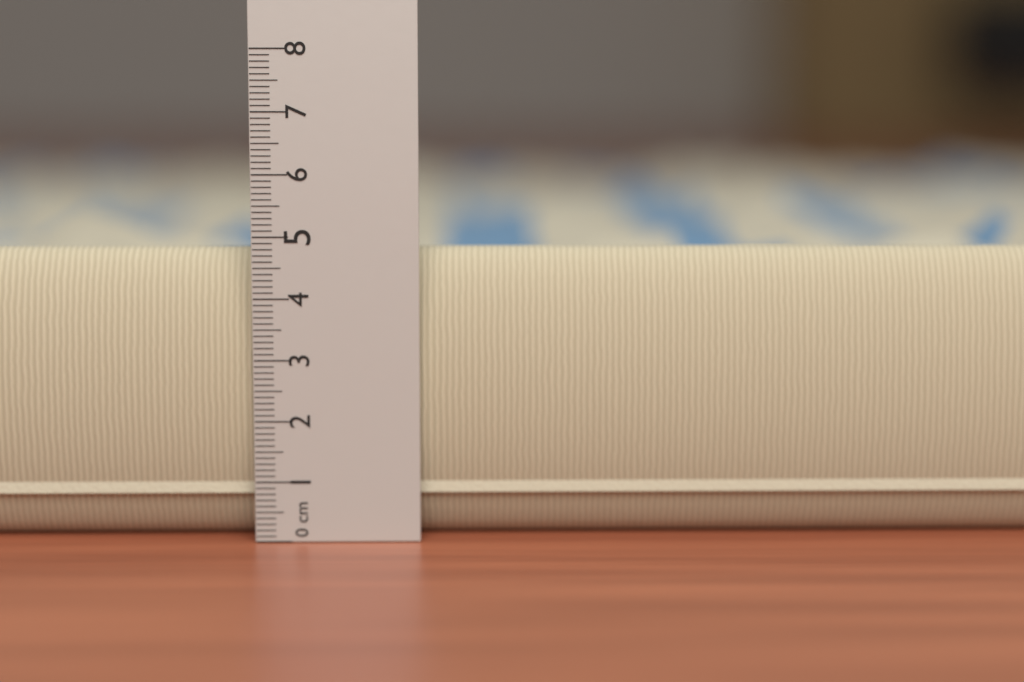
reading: 4.8 cm
